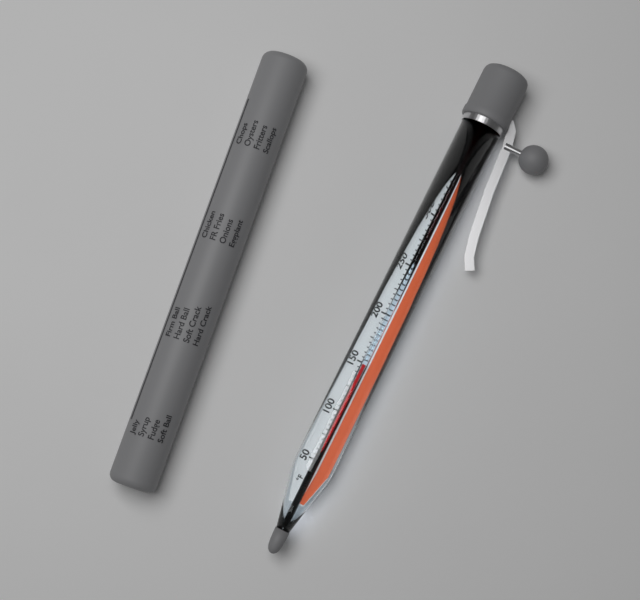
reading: 150 °F
